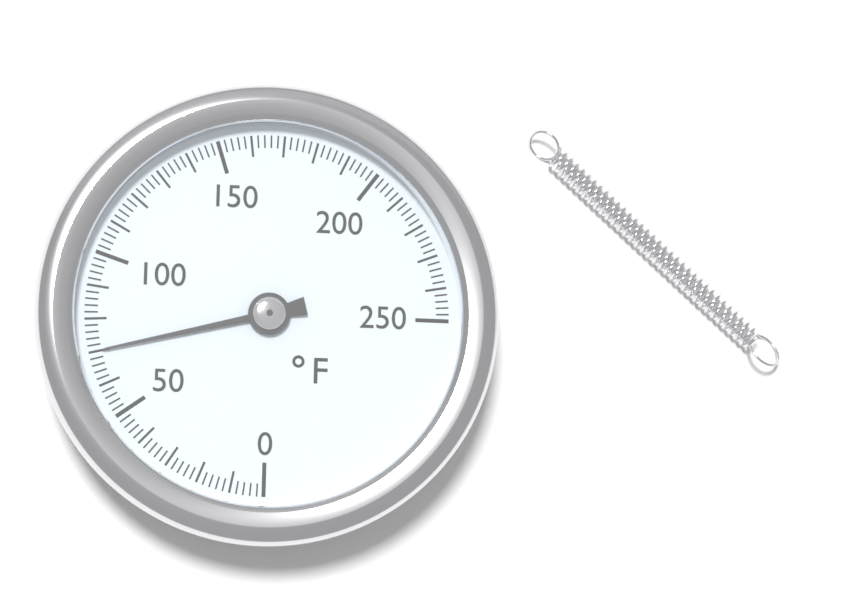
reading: 70 °F
